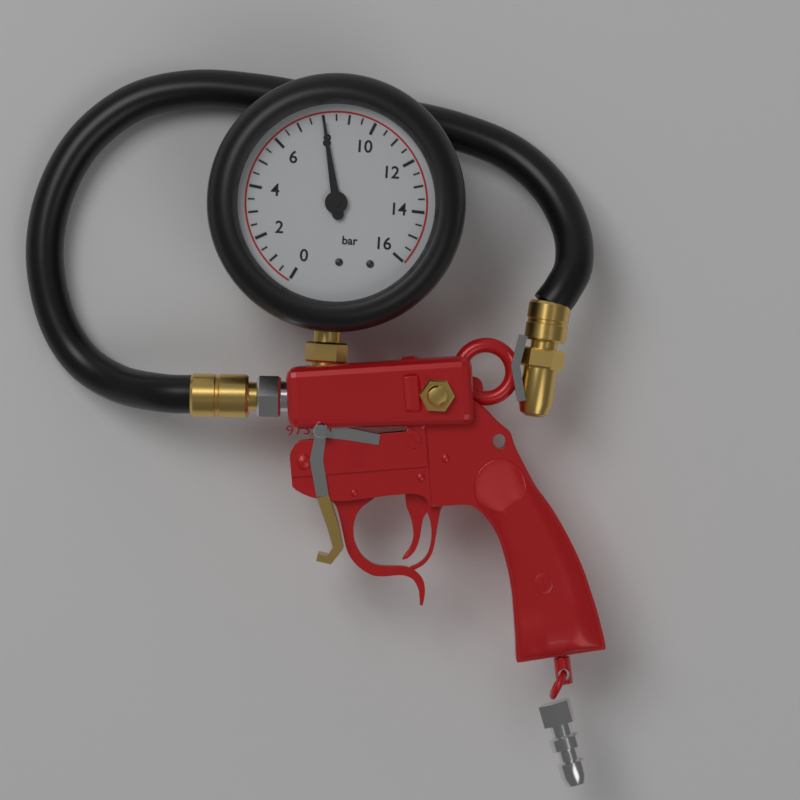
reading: 8.0 bar
